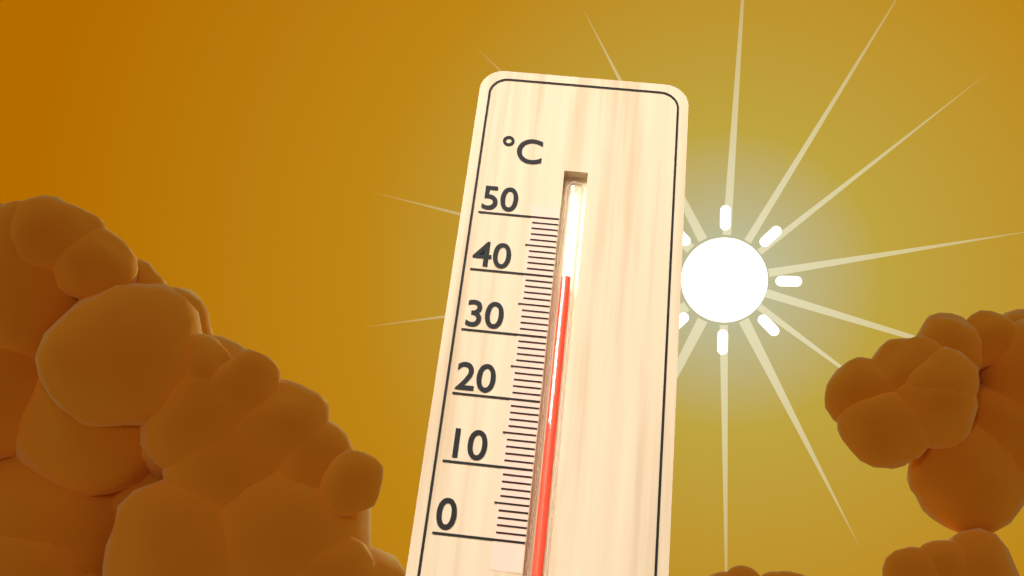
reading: 40 °C
